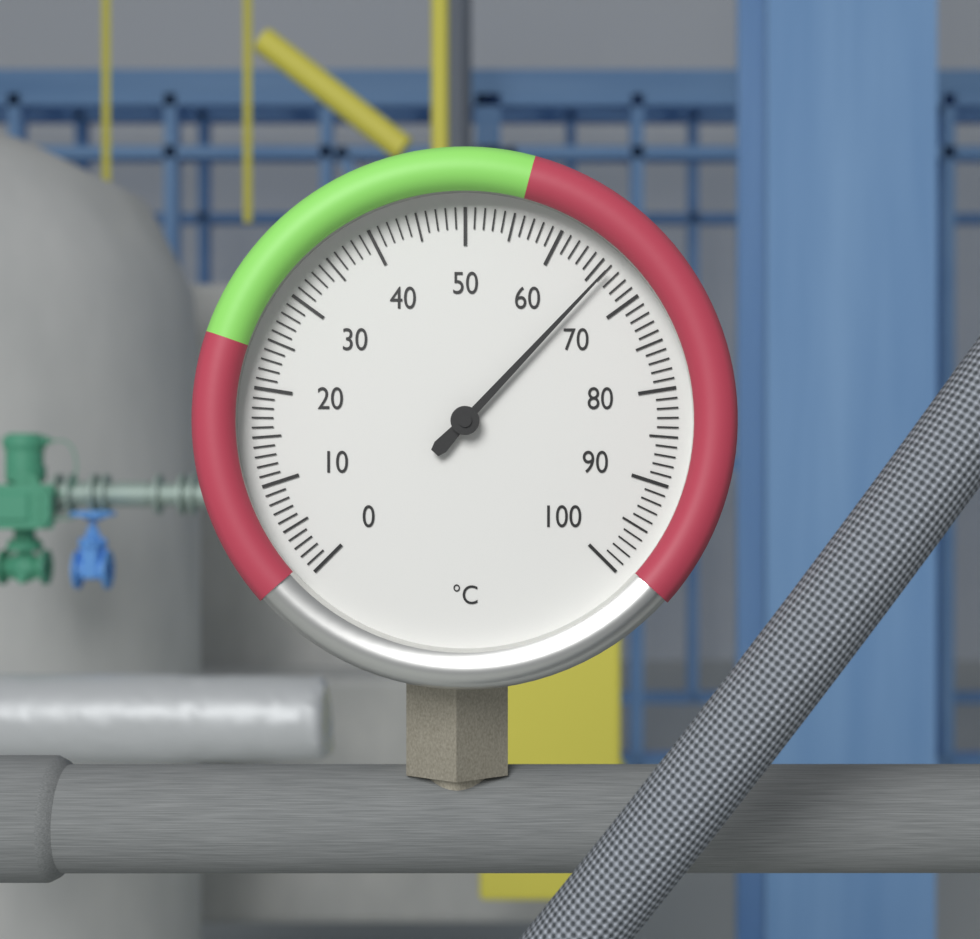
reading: 66 °C
